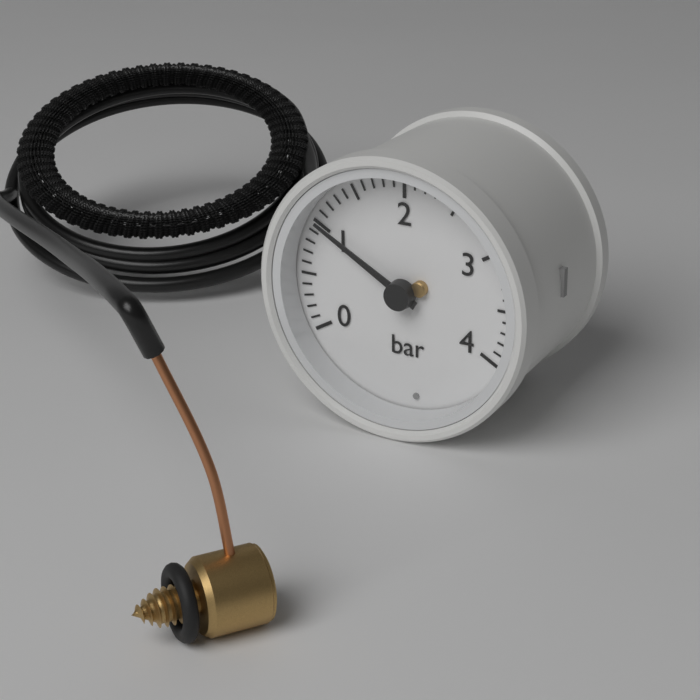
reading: 1.0 bar
